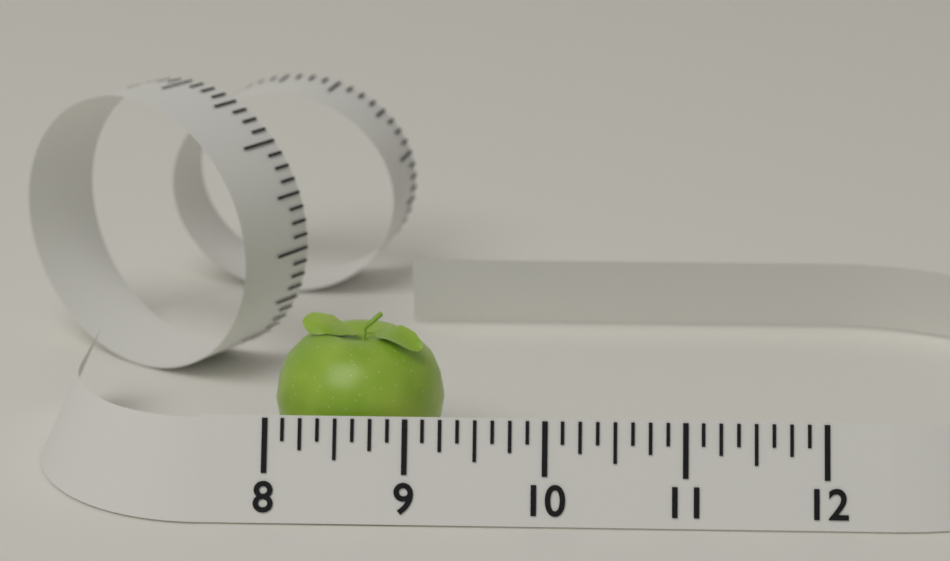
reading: 9.250 (no unit)
